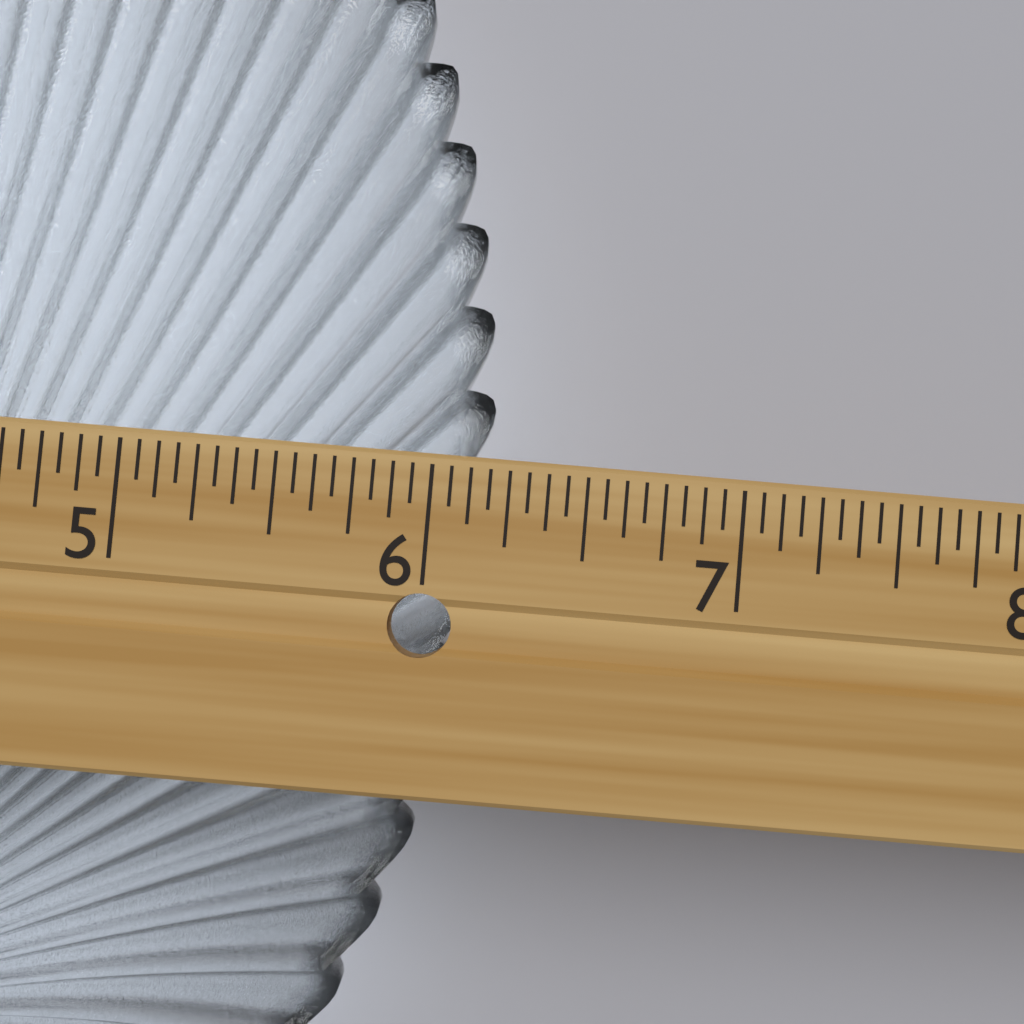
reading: 6.1875 in
